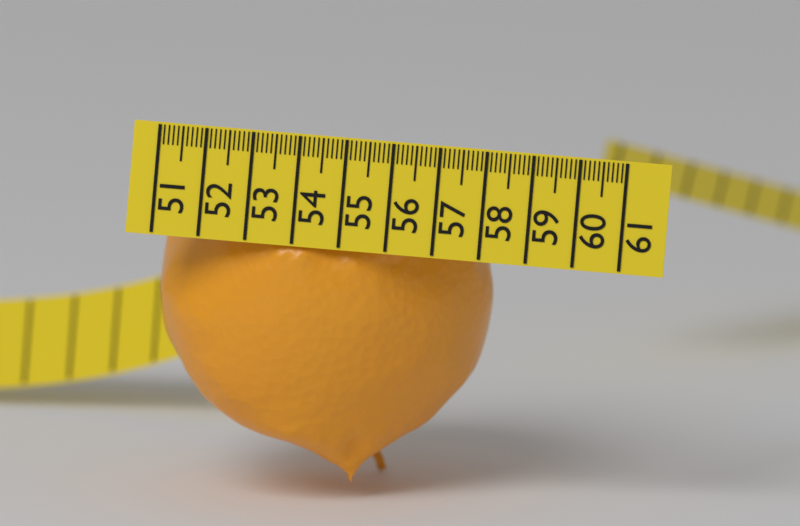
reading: 58.1 (no unit)
